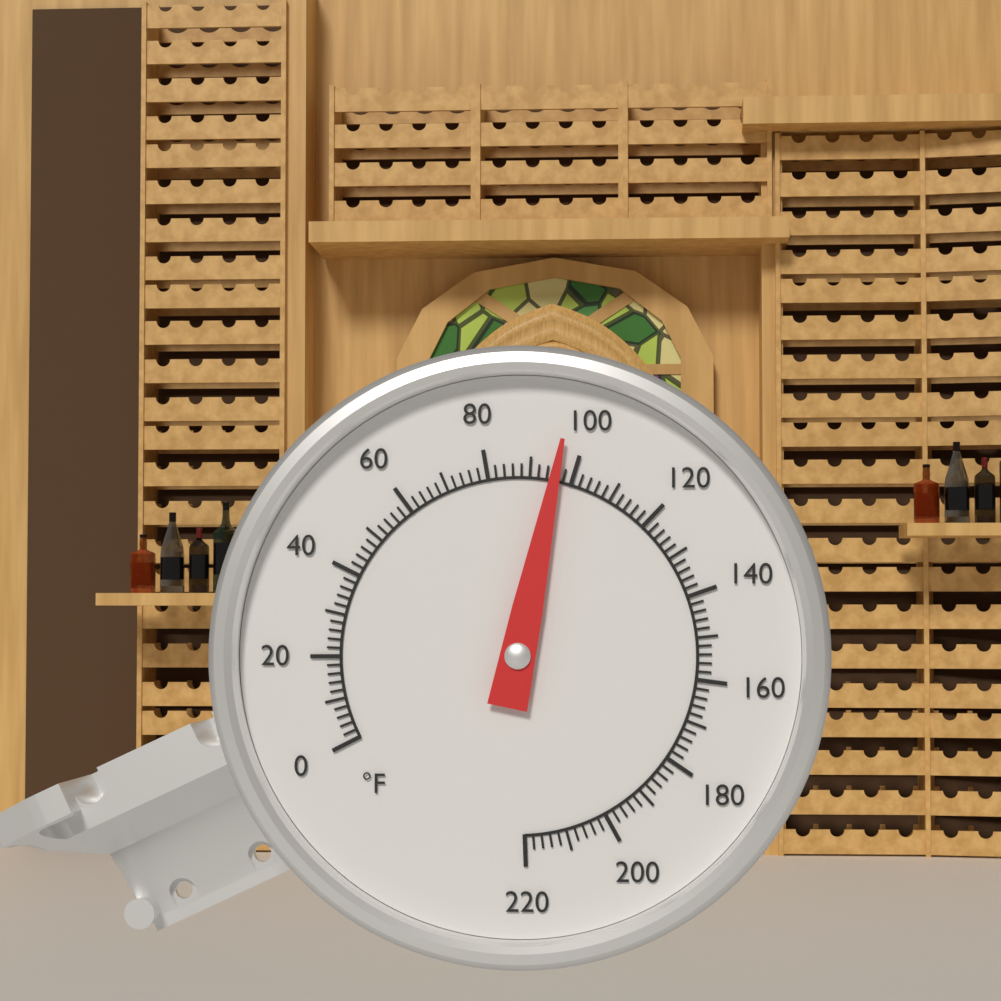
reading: 96 °F
